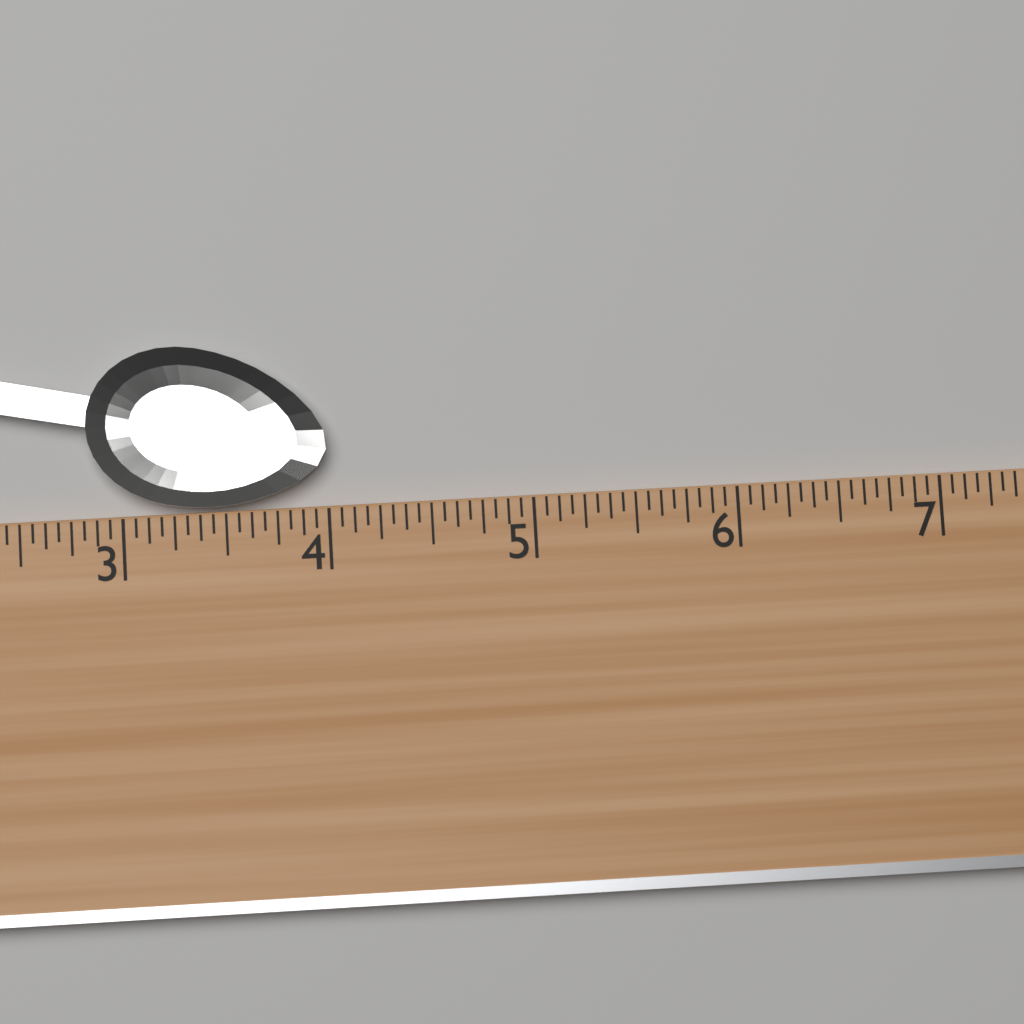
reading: 4.0000 (no unit)
